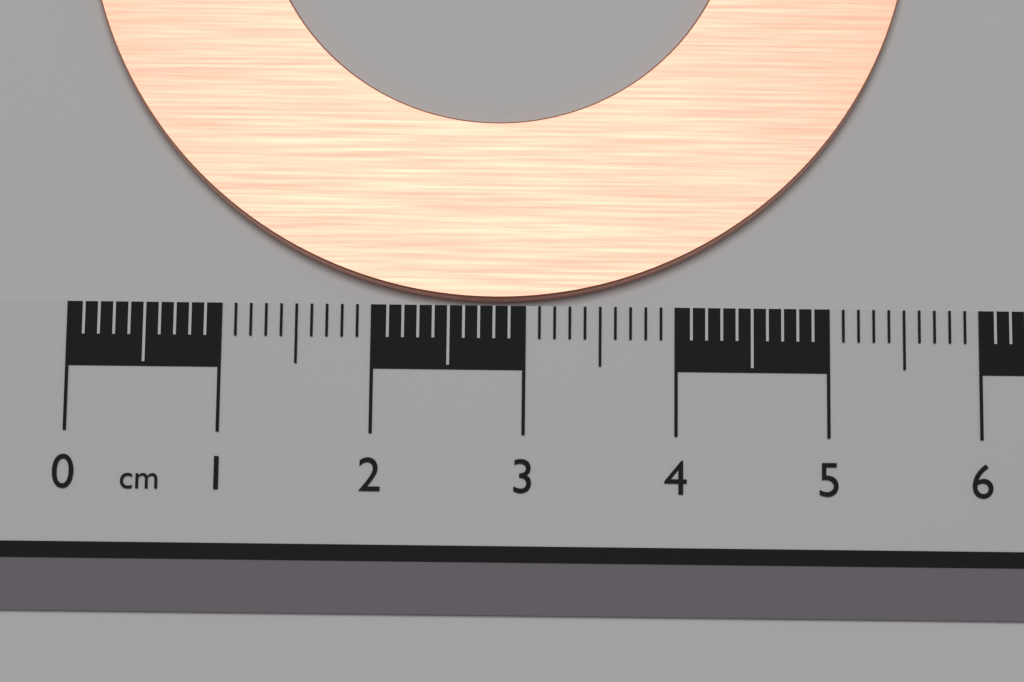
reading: 5.6 cm
